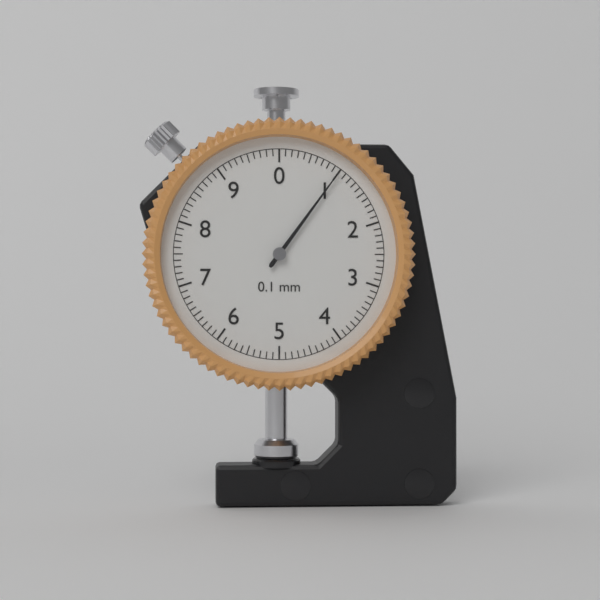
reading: 1.0 mm
